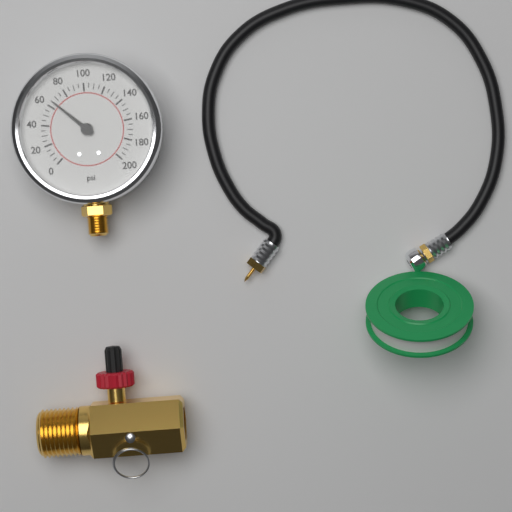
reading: 65 psi
